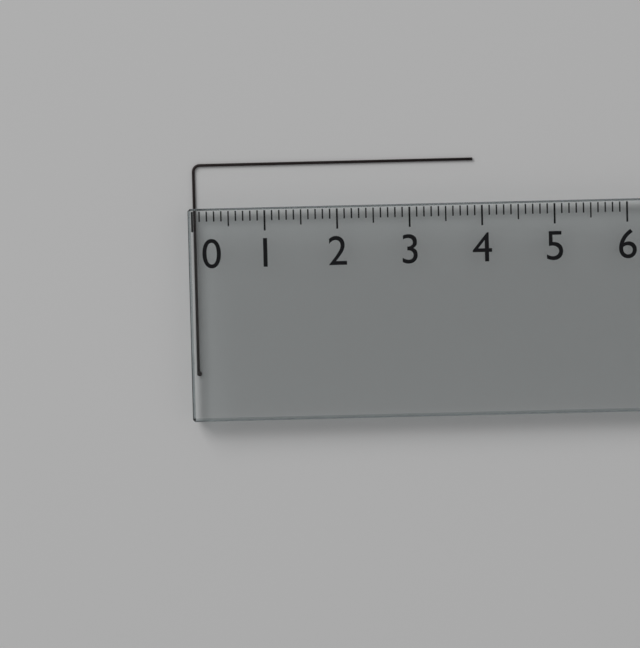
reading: 3.9 (no unit)
